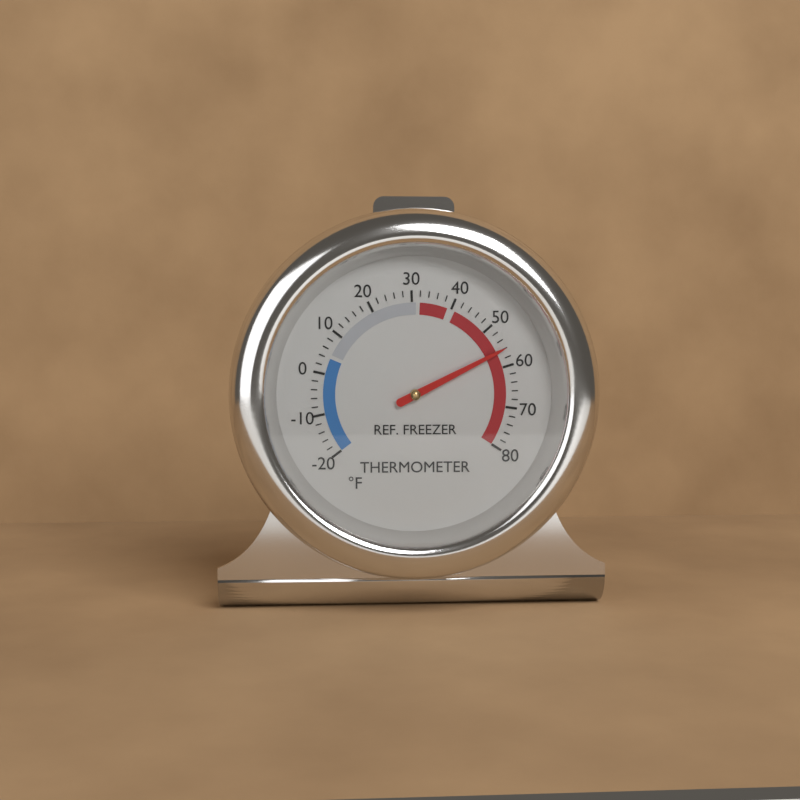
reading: 56 °F
